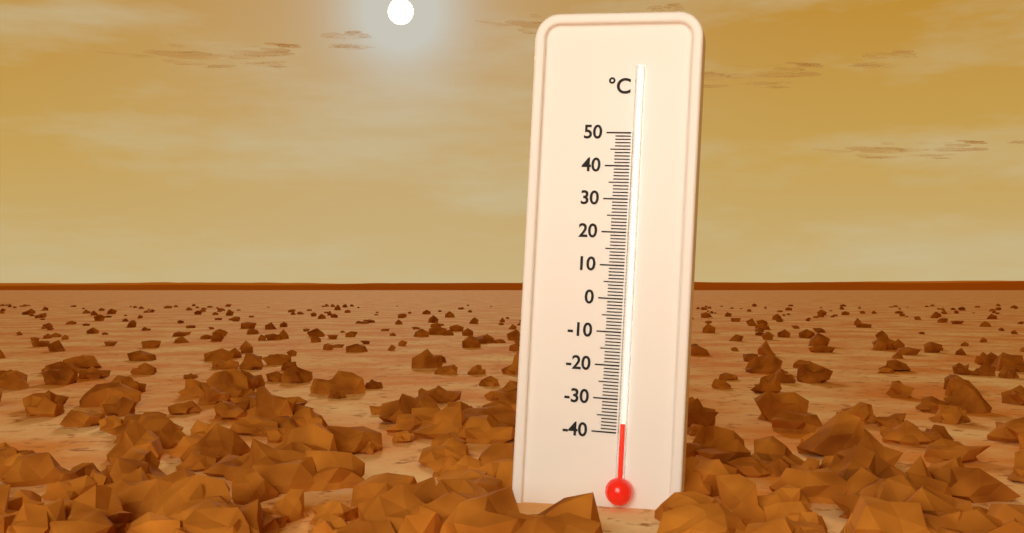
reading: -37 °C
